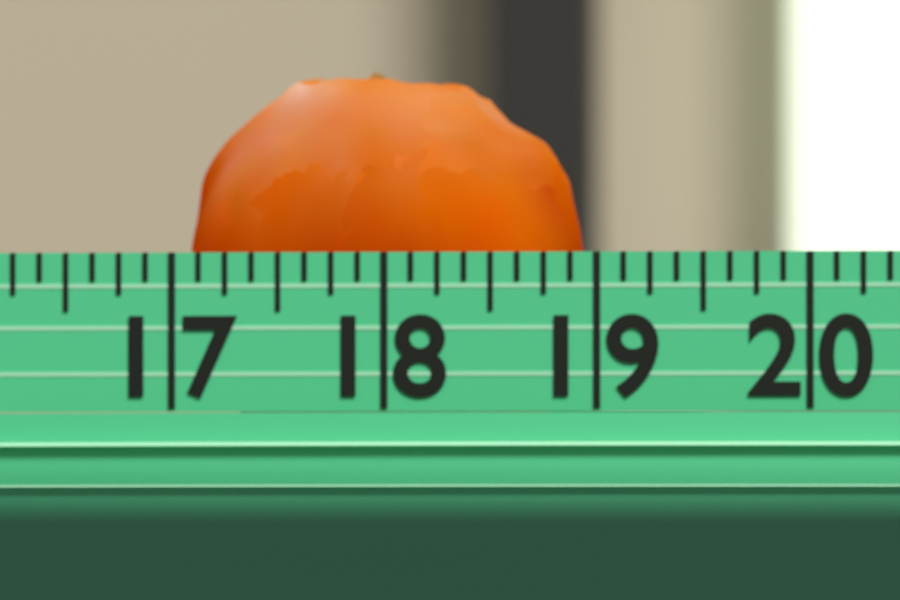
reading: 18.875 (no unit)
